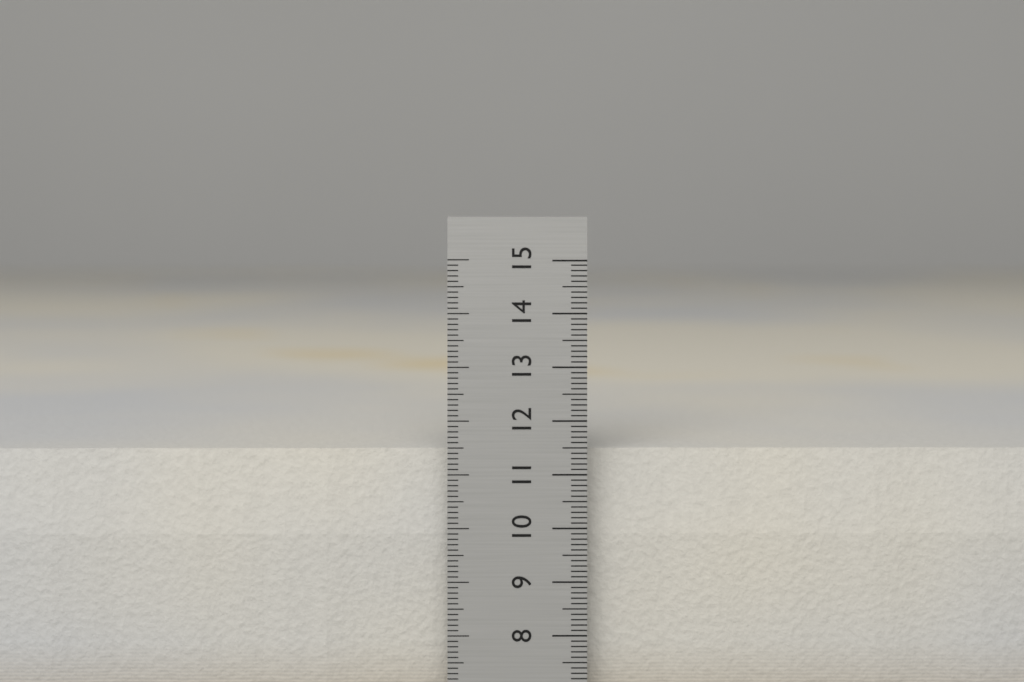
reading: 11.4 cm
